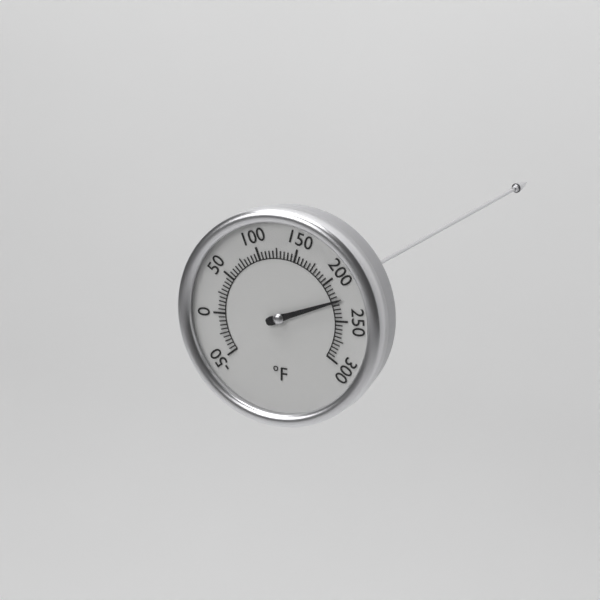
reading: 225 °F
